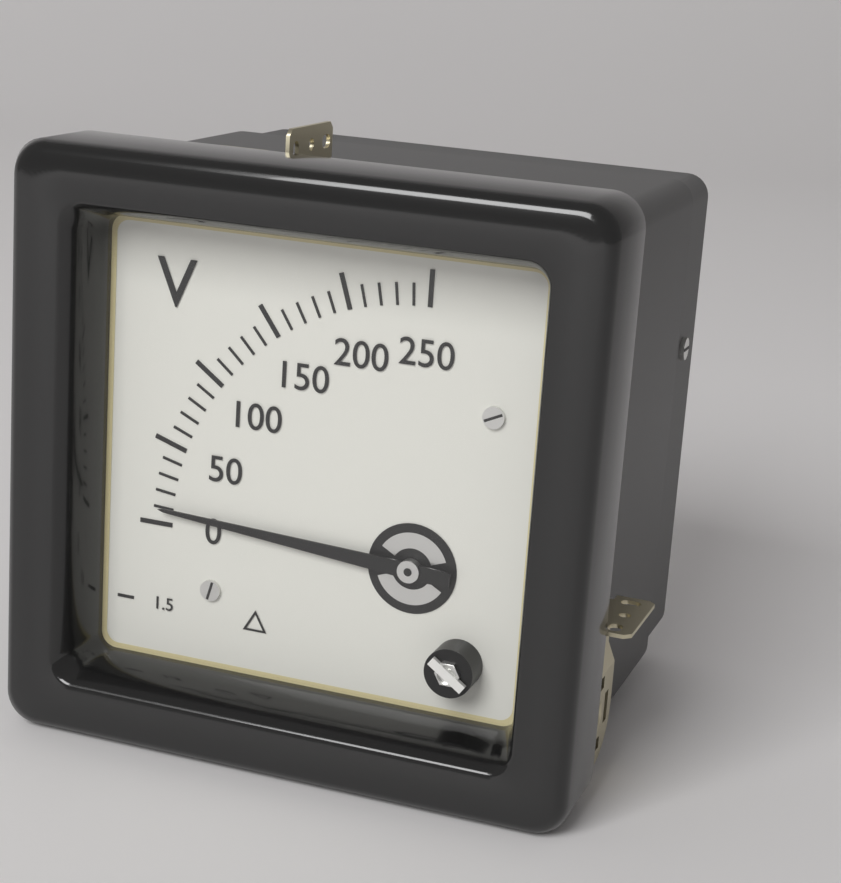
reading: 10 V
